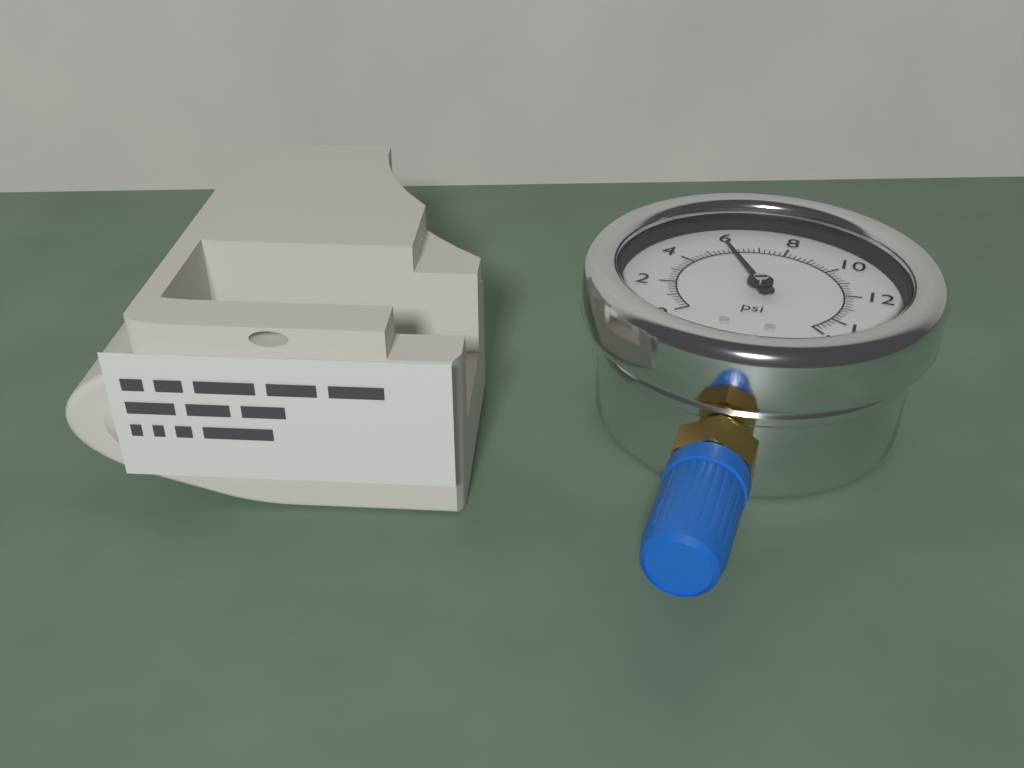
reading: 5.8 psi
